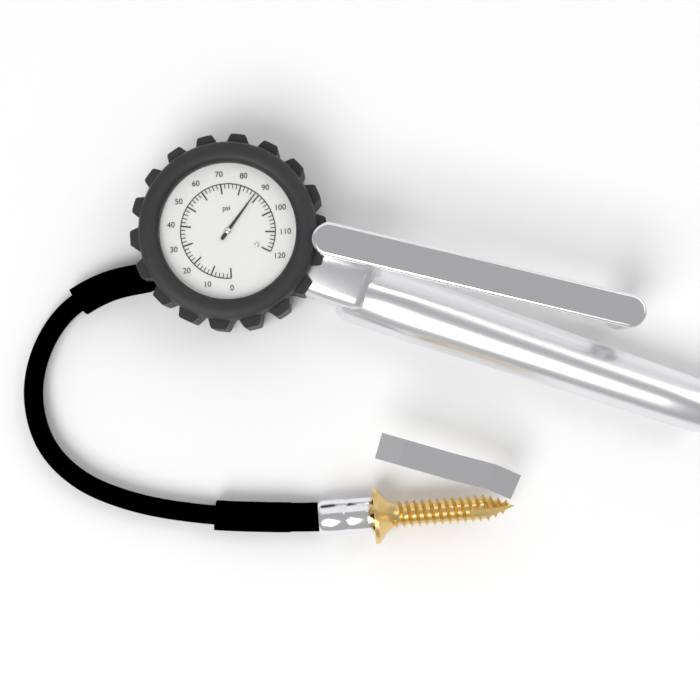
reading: 88 psi
